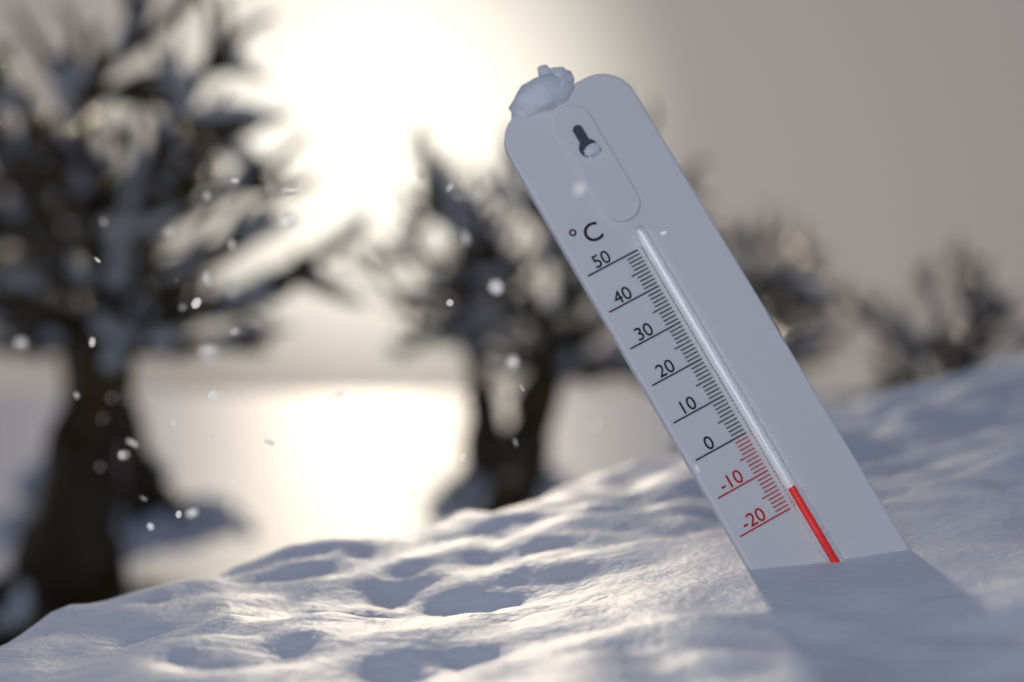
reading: -16 °C
